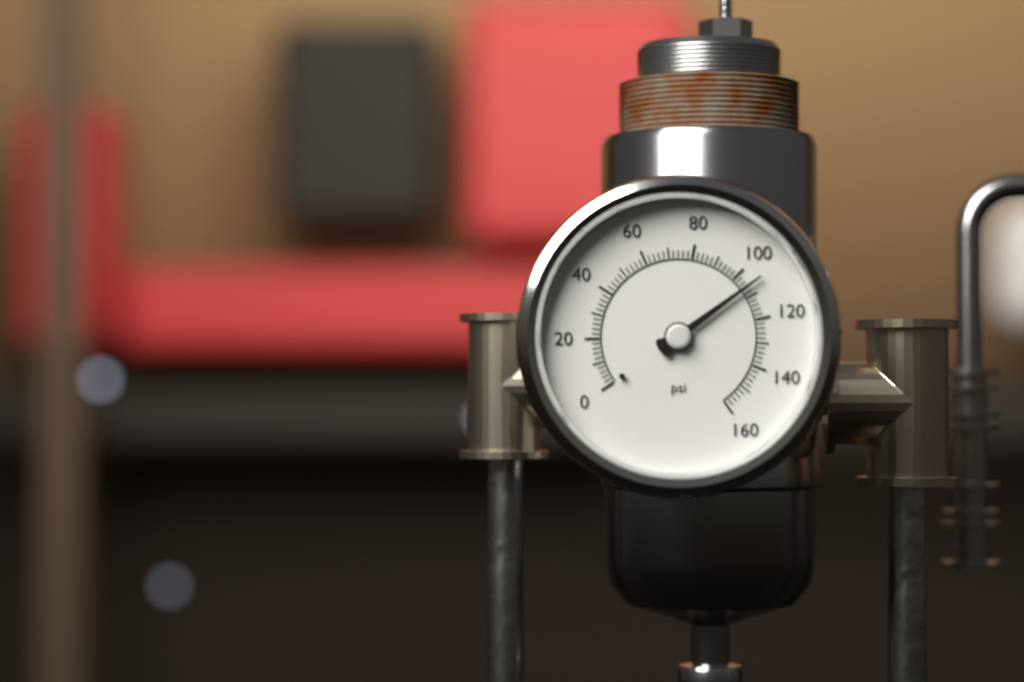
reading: 106 psi
